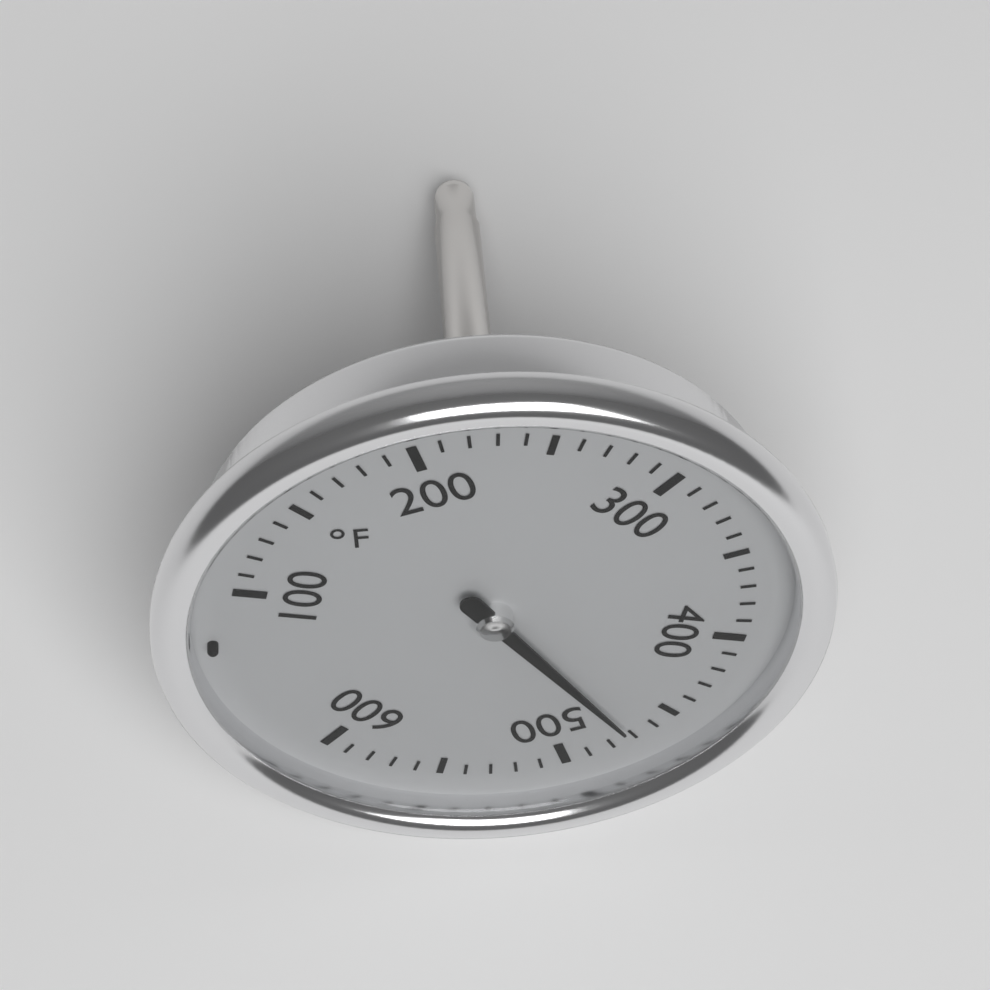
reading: 470 °F
